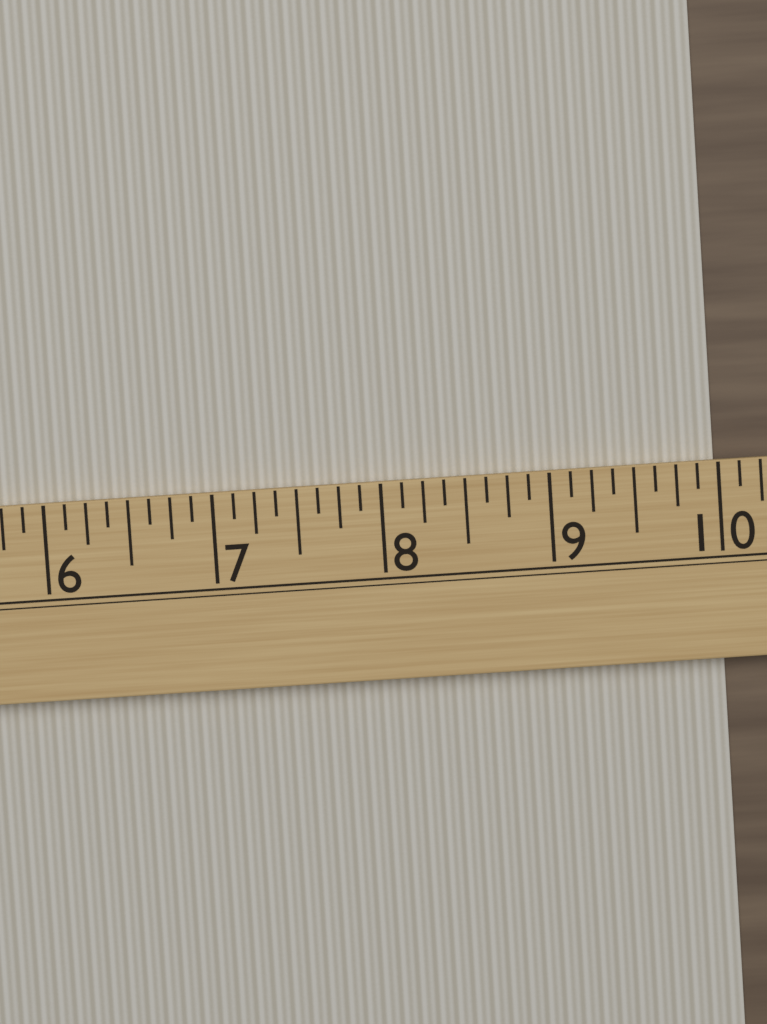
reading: 10.000 (no unit)
